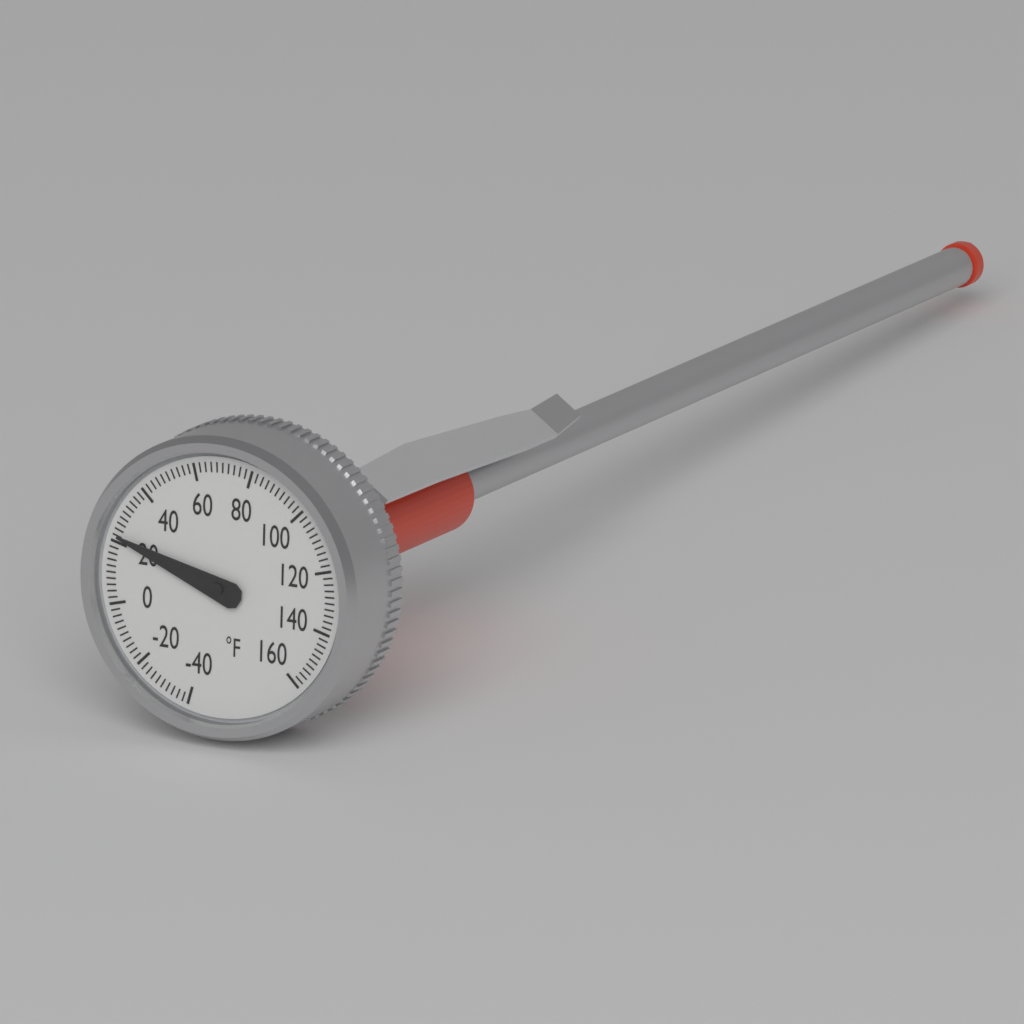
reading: 22 °F
